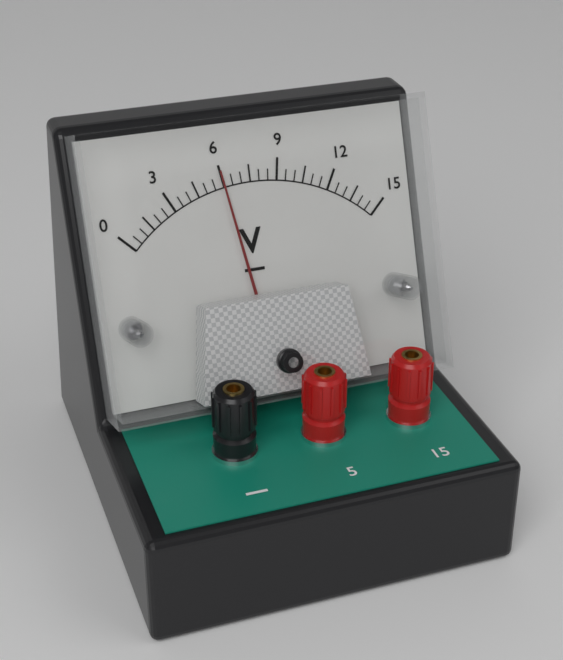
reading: 6.0 V
